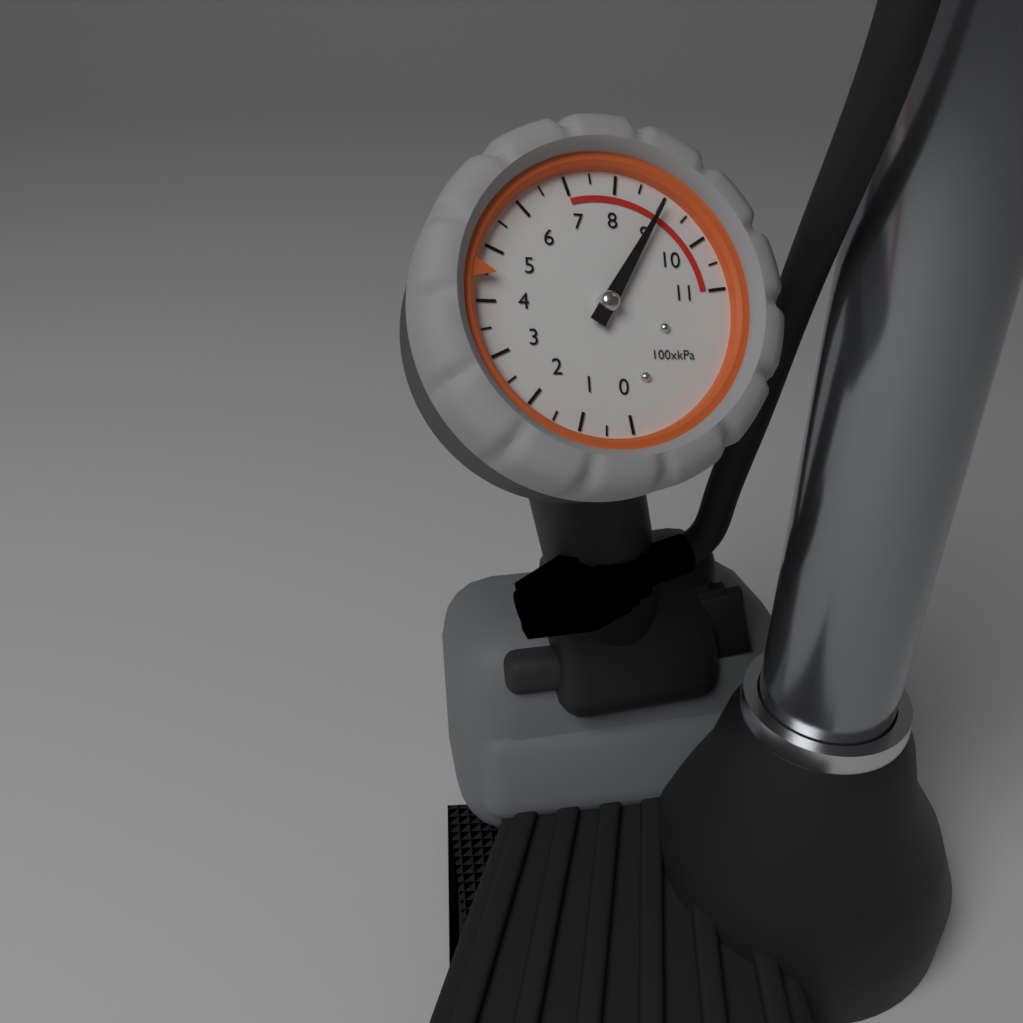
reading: 900 kPa
